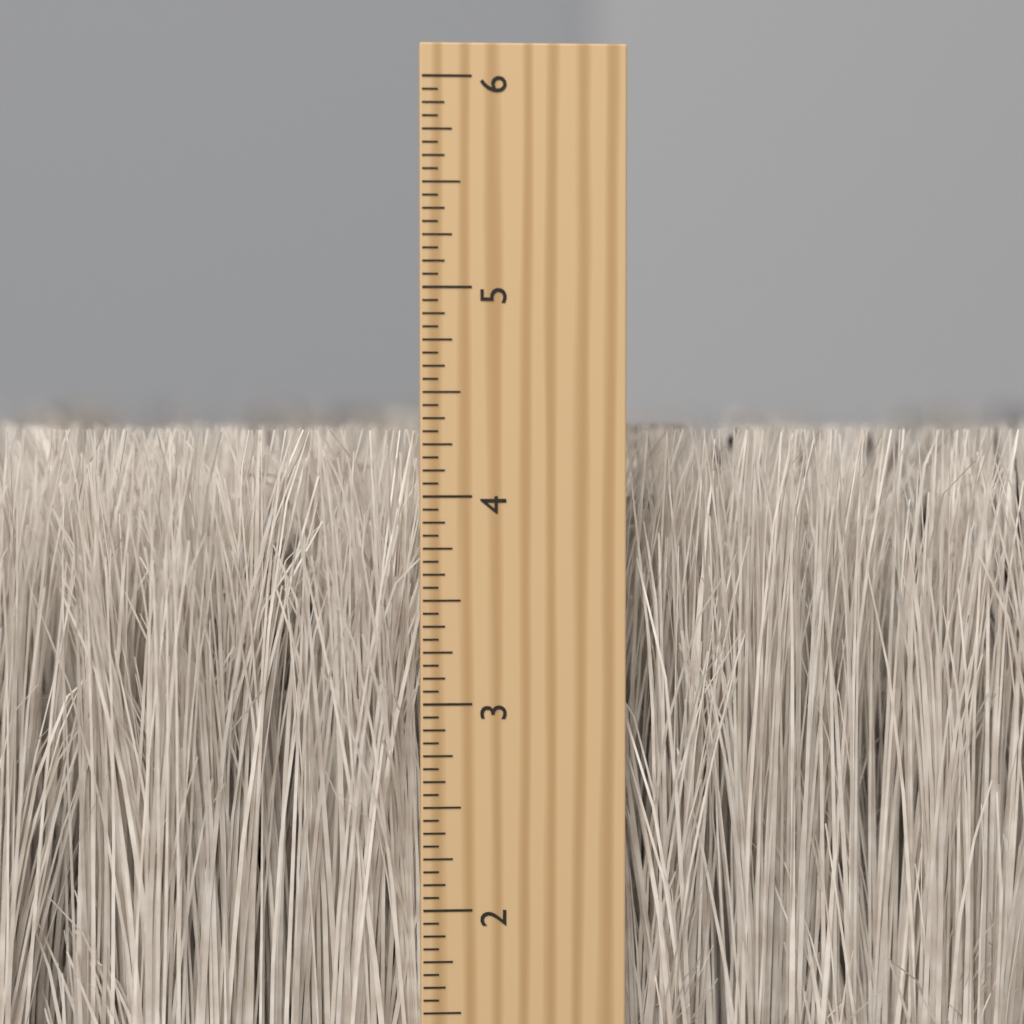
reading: 4.3125 inch
